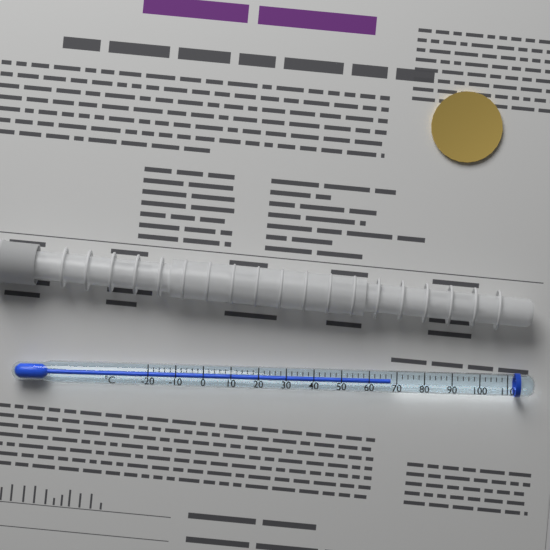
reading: 68 °C
